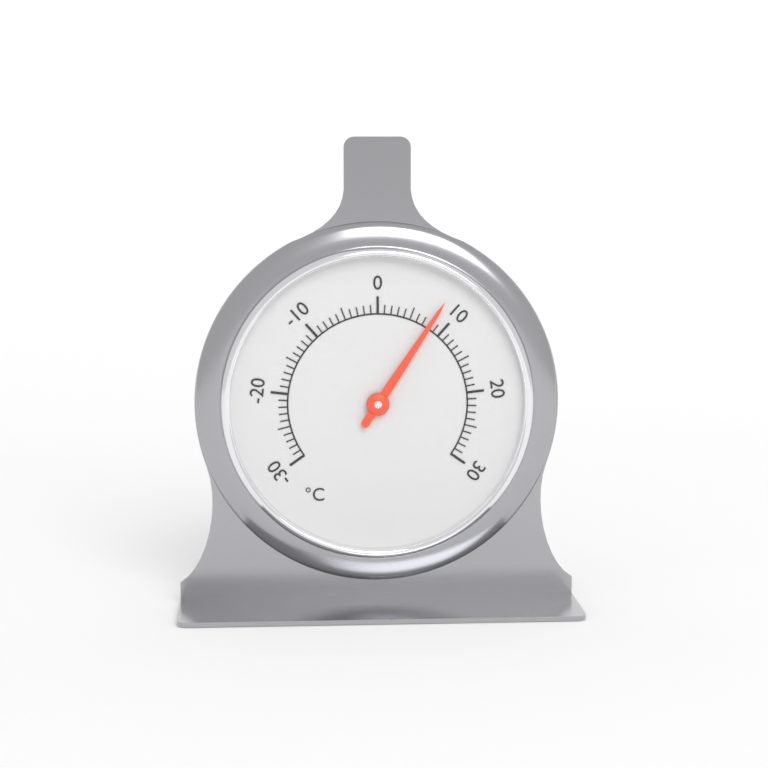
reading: 8 °C
